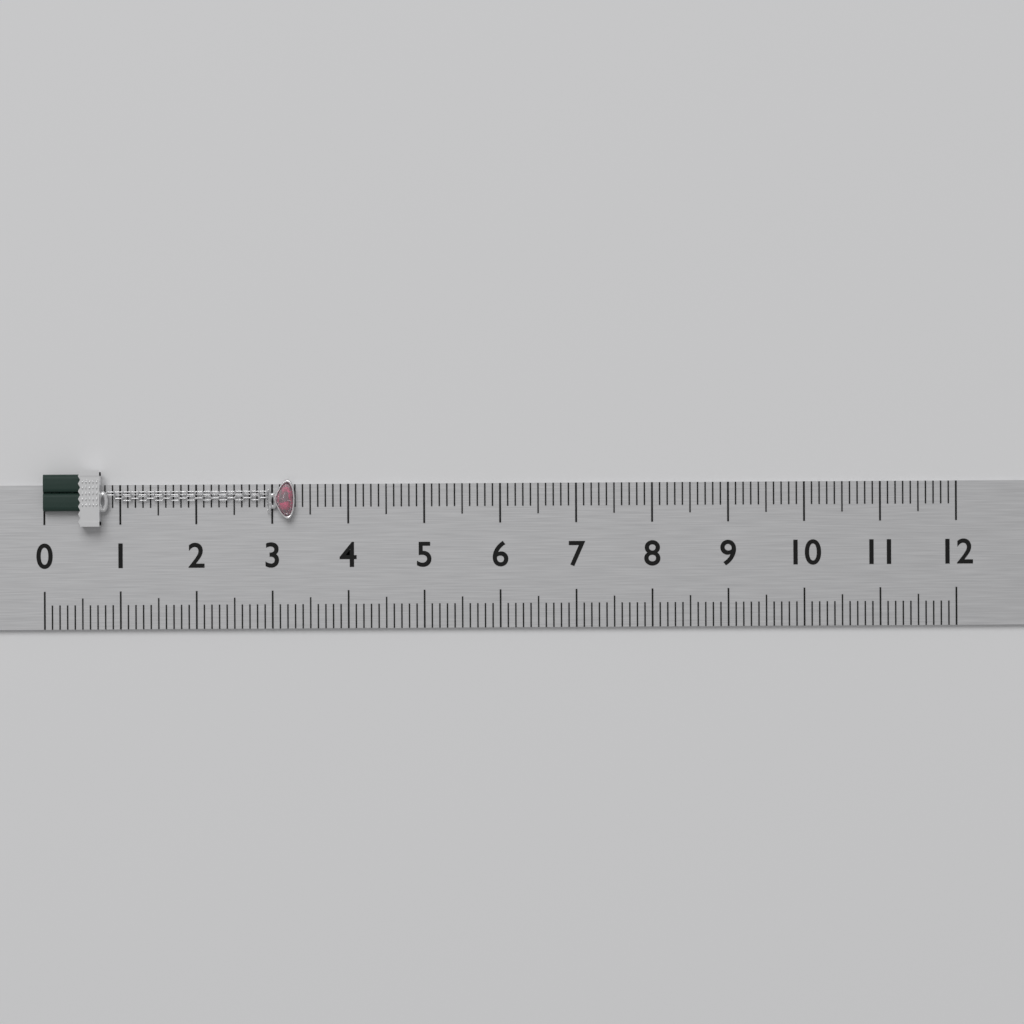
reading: 3.3 (no unit)
